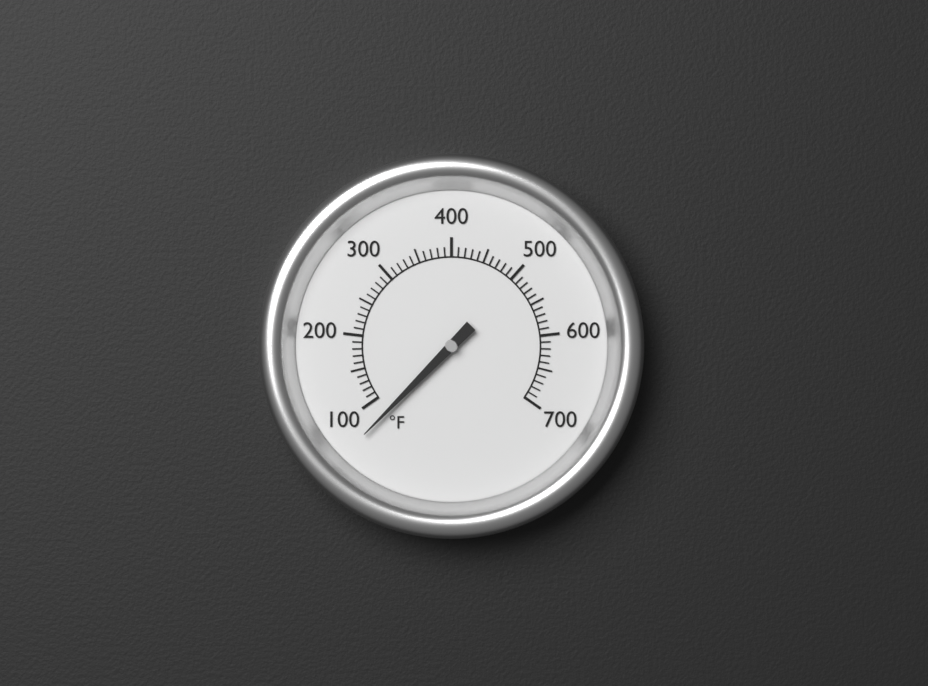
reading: 75 °F
